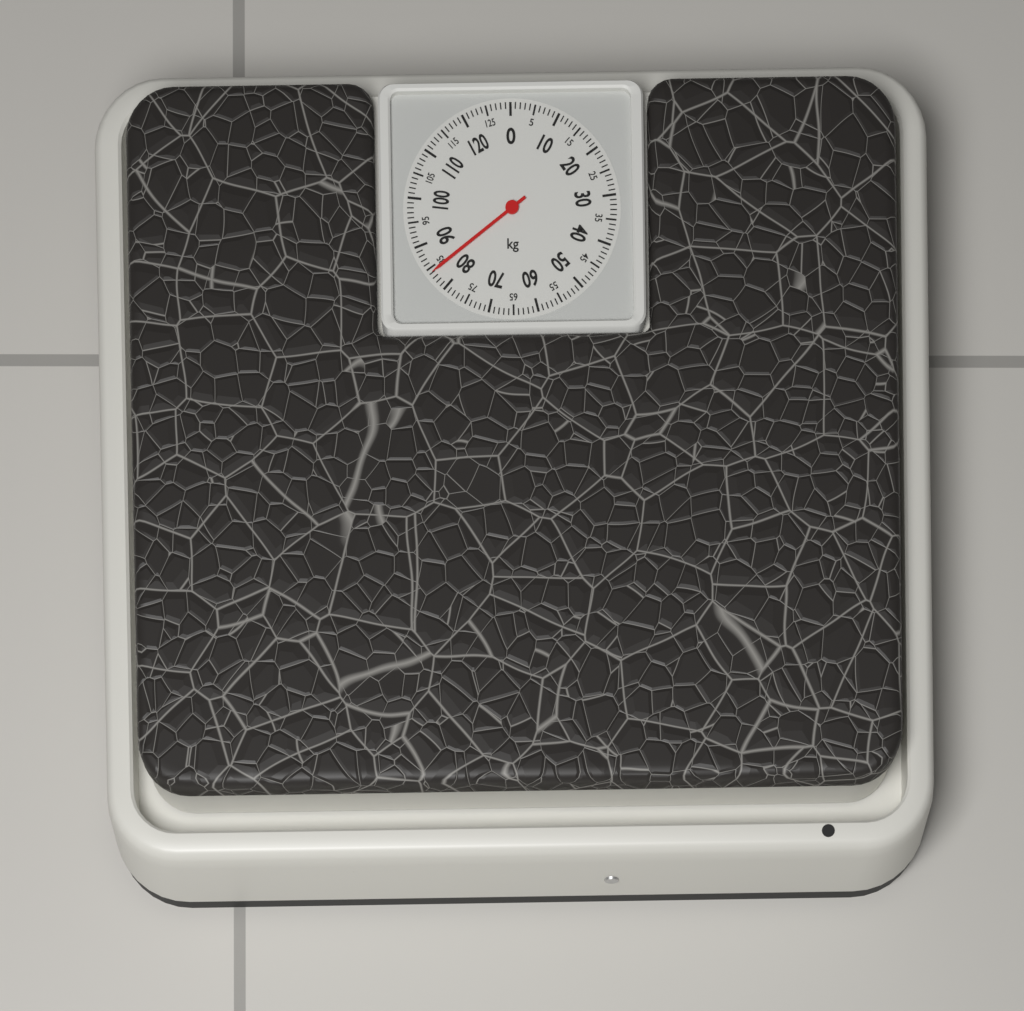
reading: 84 kg
